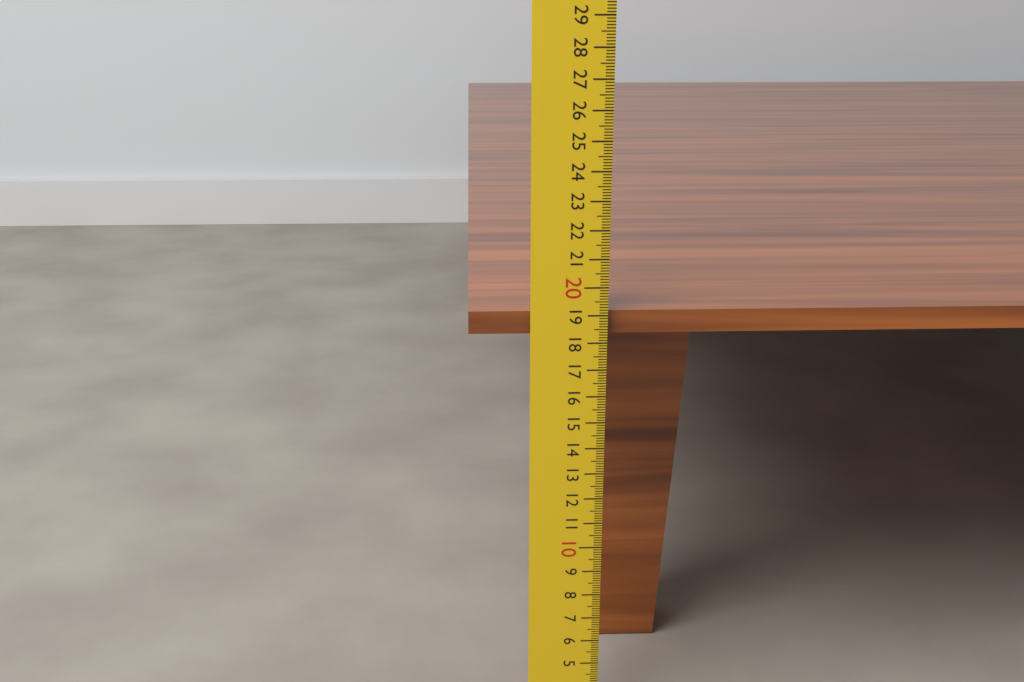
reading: 19.1 cm
